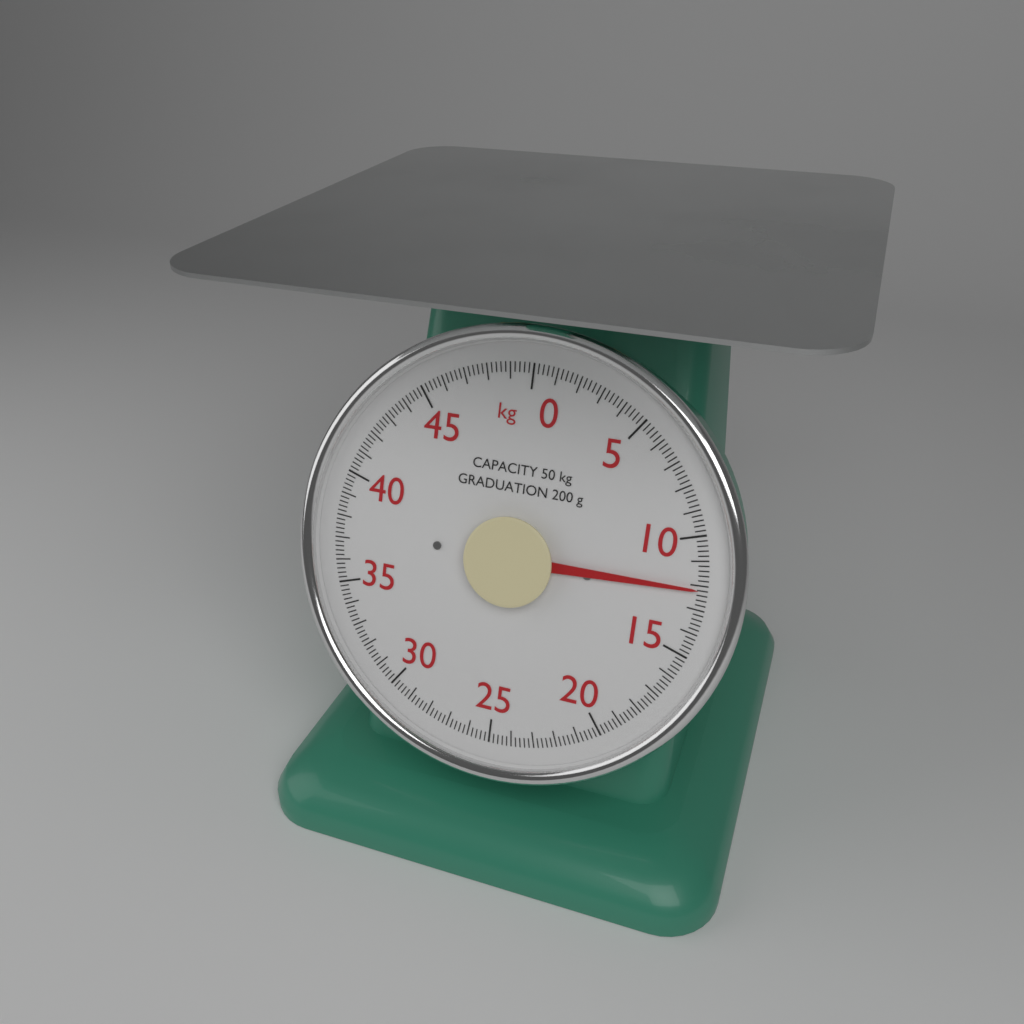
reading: 12.2 kg
